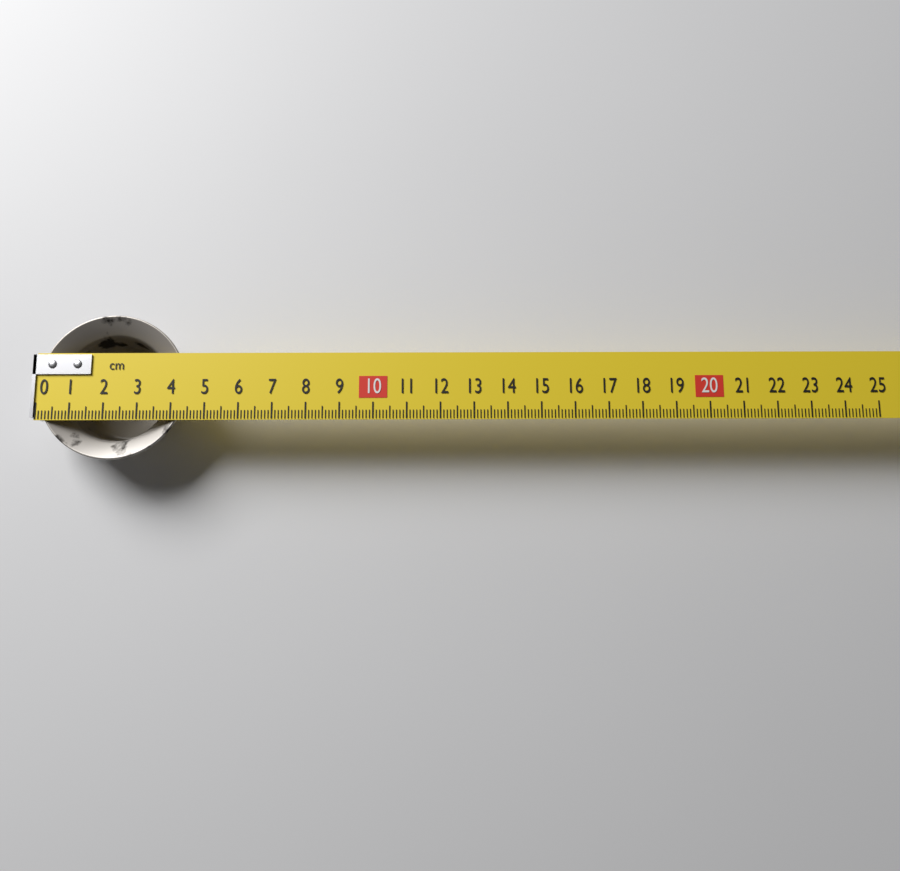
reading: 4.4 cm
